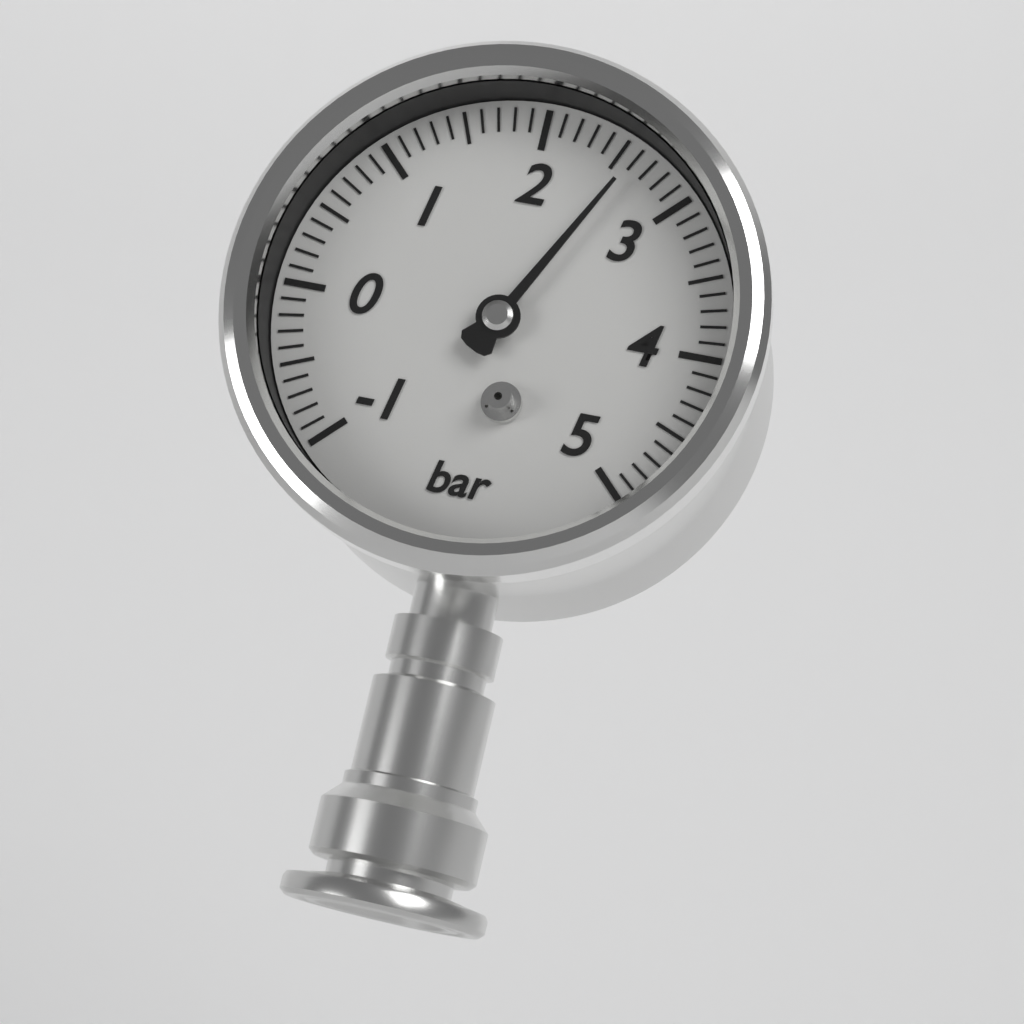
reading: 2.6 bar
